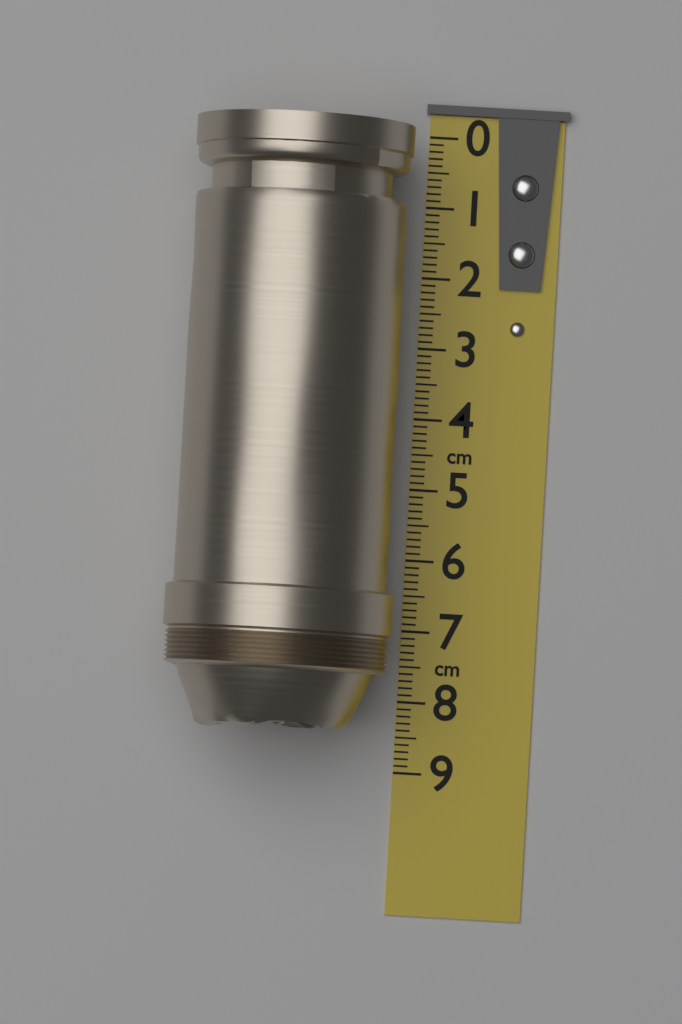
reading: 8.5 cm
